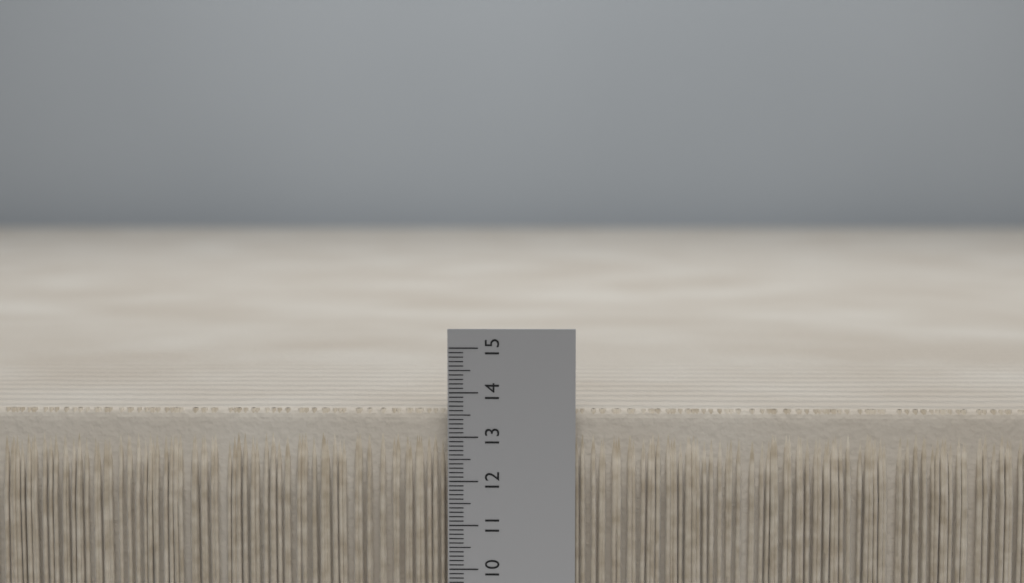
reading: 13.6 (no unit)
